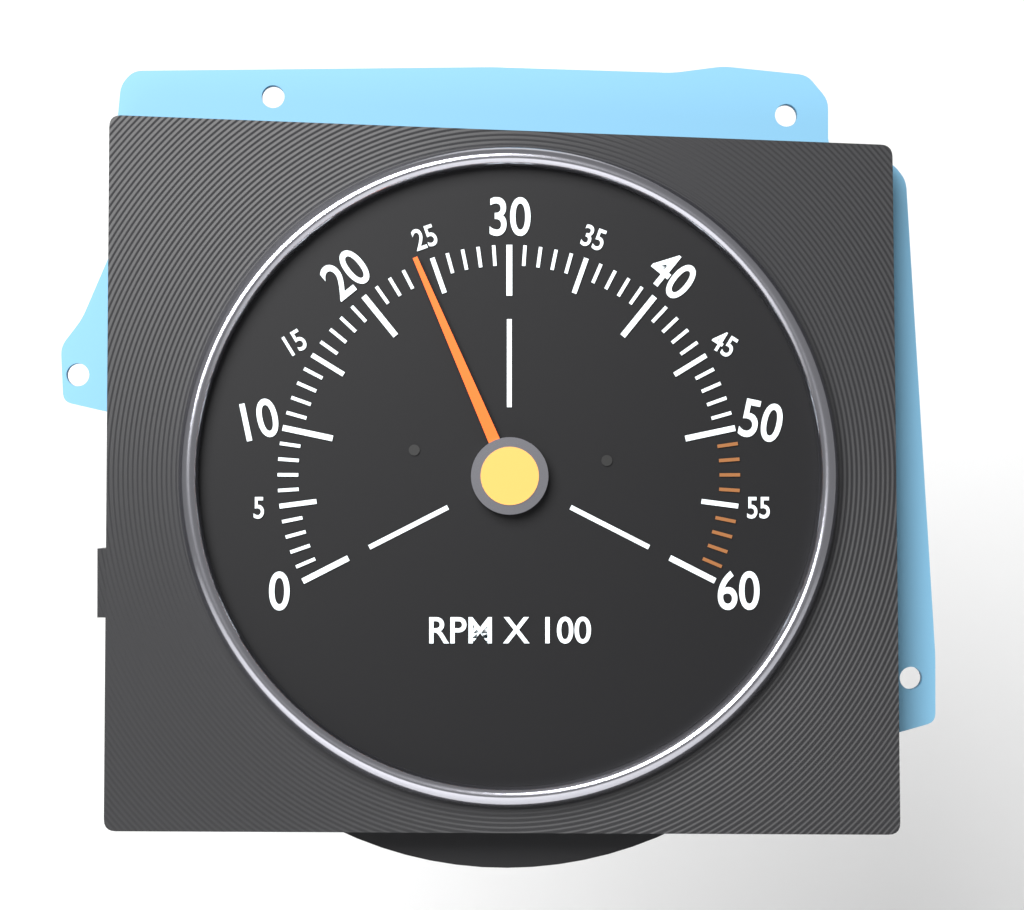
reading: 2400 RPM
